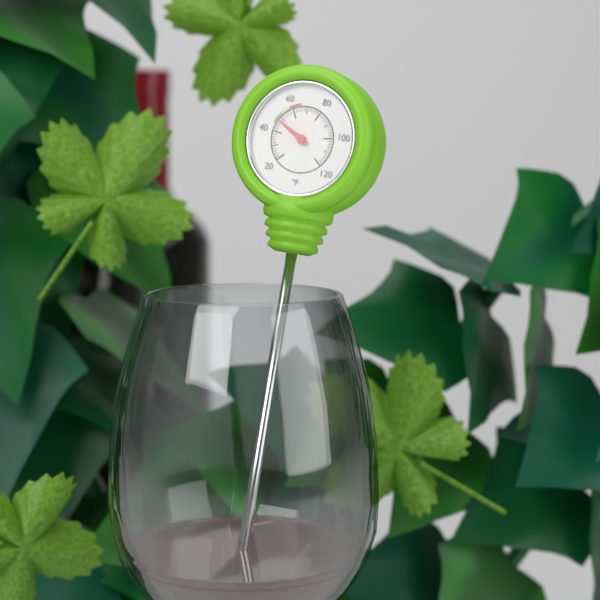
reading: 48 °F
